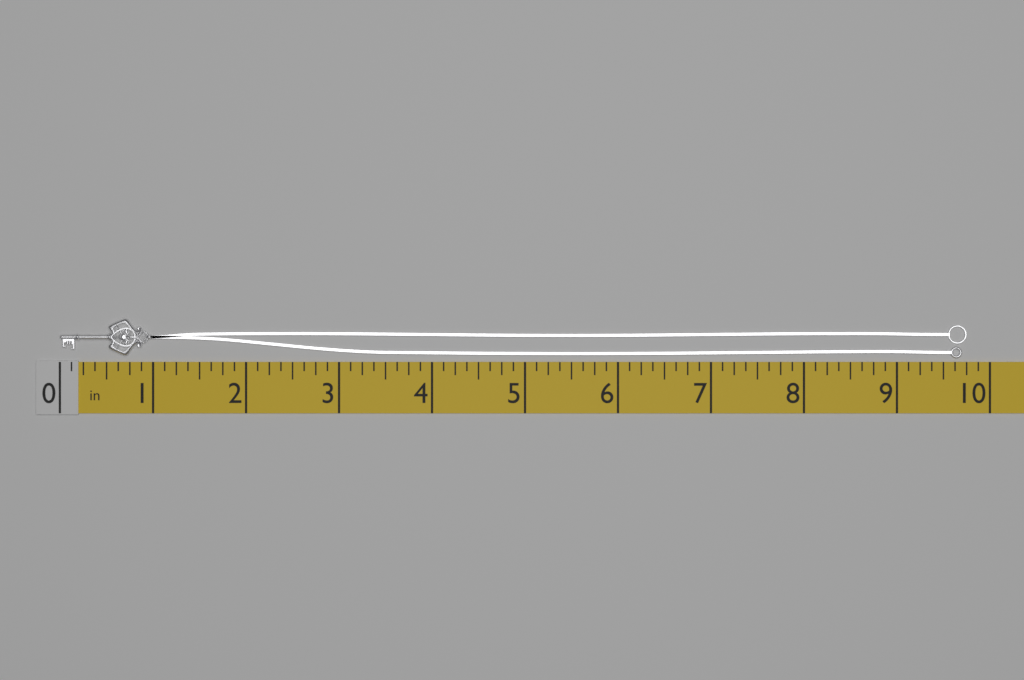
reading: 9.750 in
